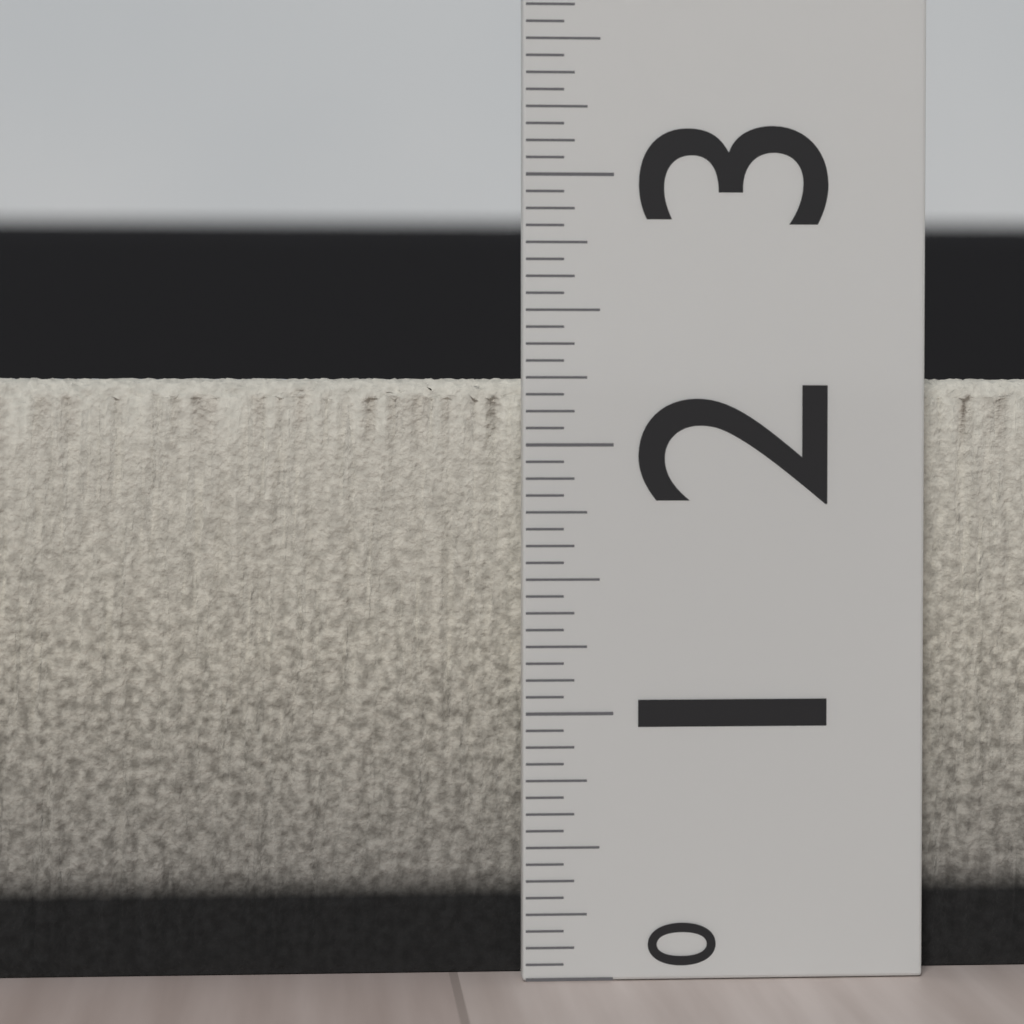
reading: 2.2500 (no unit)
